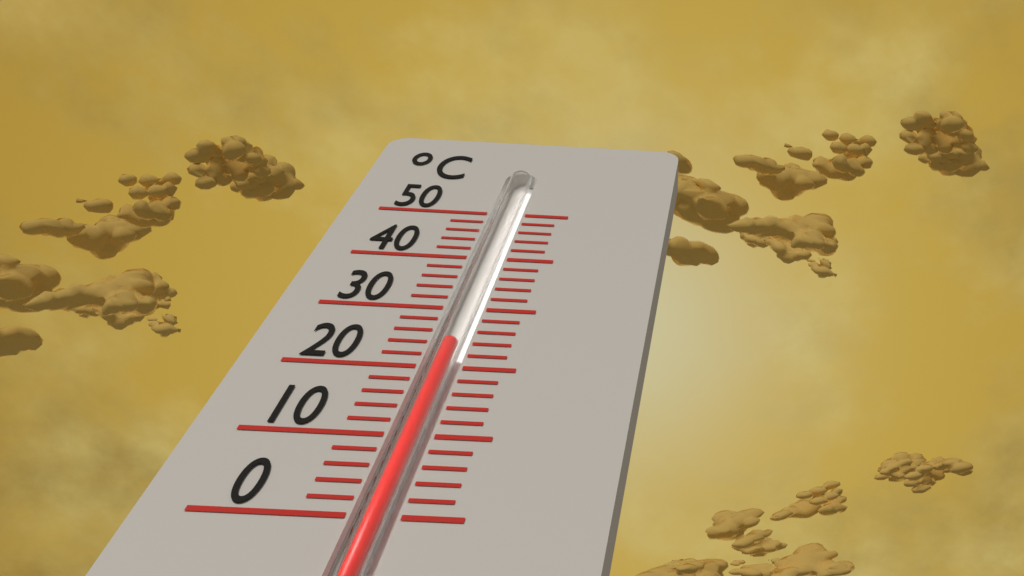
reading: 24 °C
